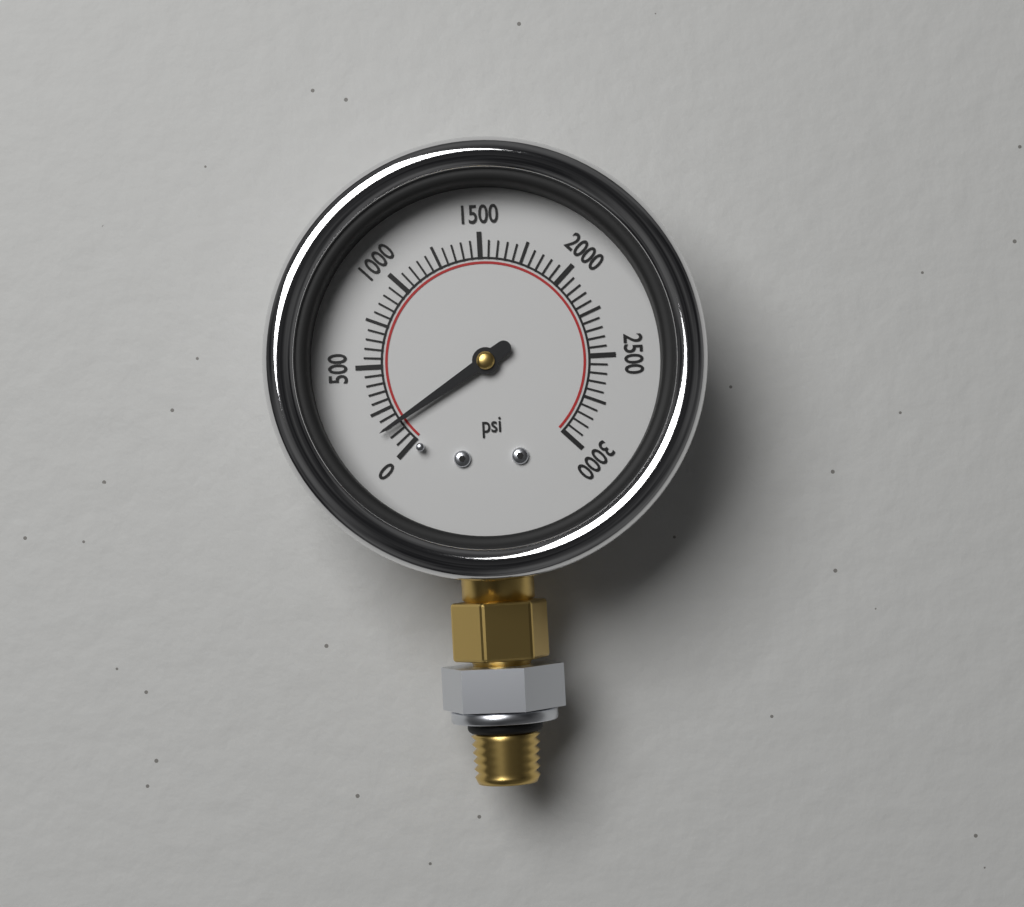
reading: 150 psi
